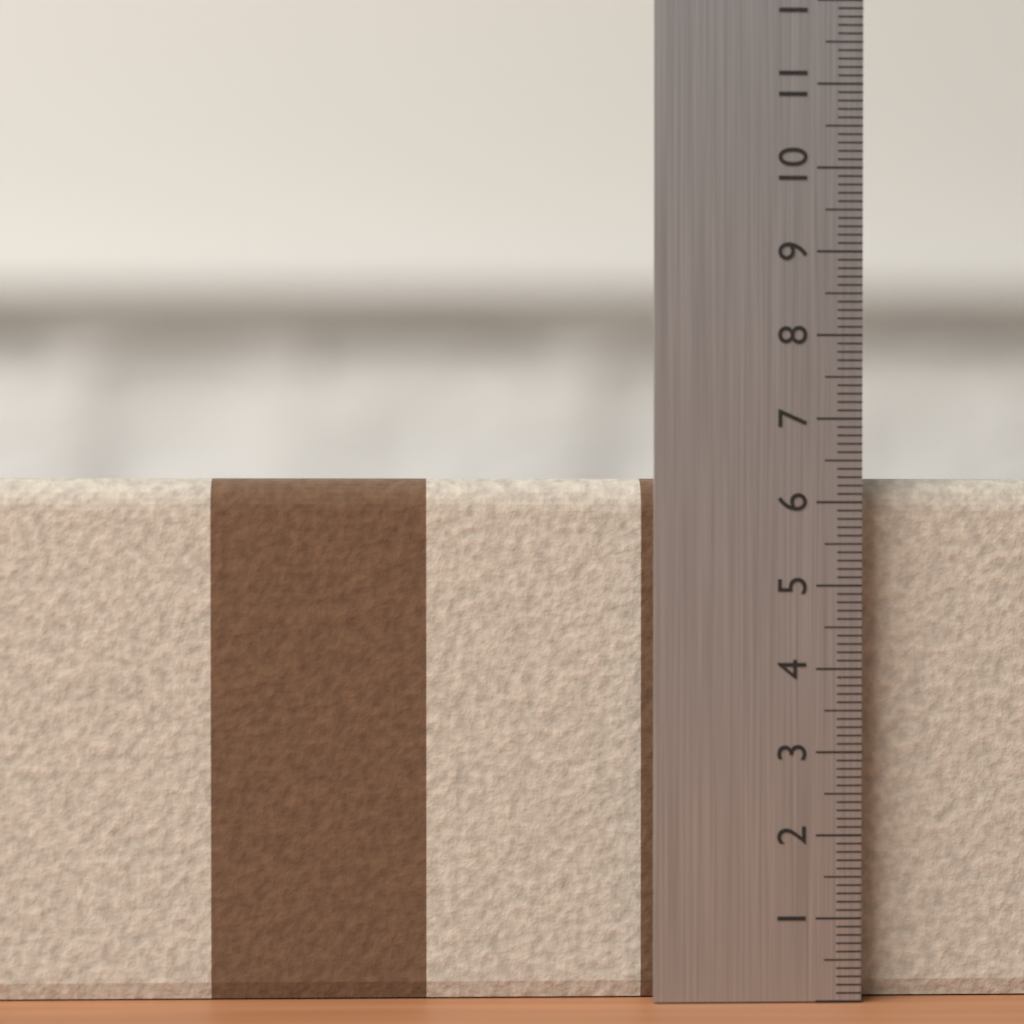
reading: 6.3 (no unit)
